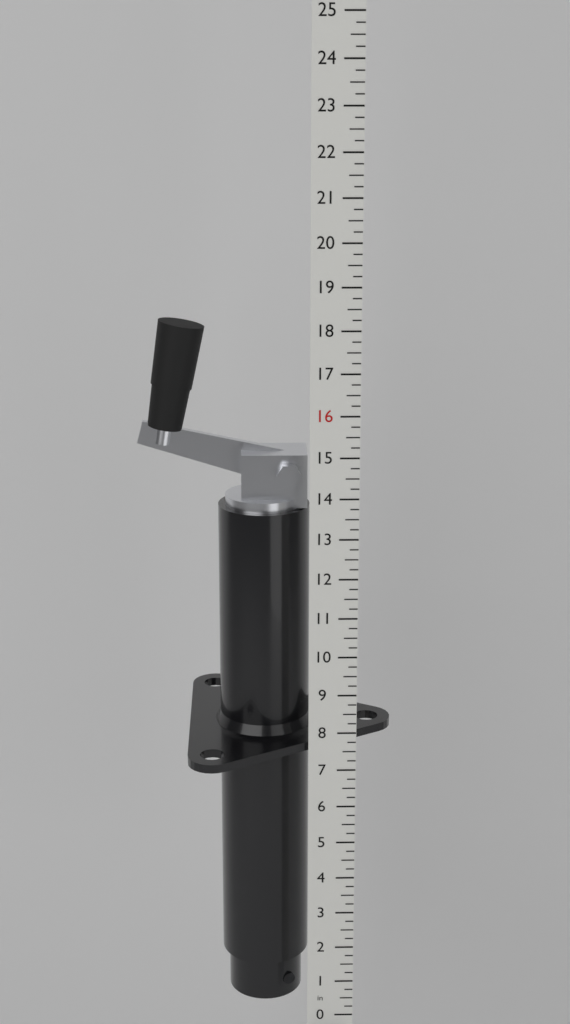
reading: 18.00 in
